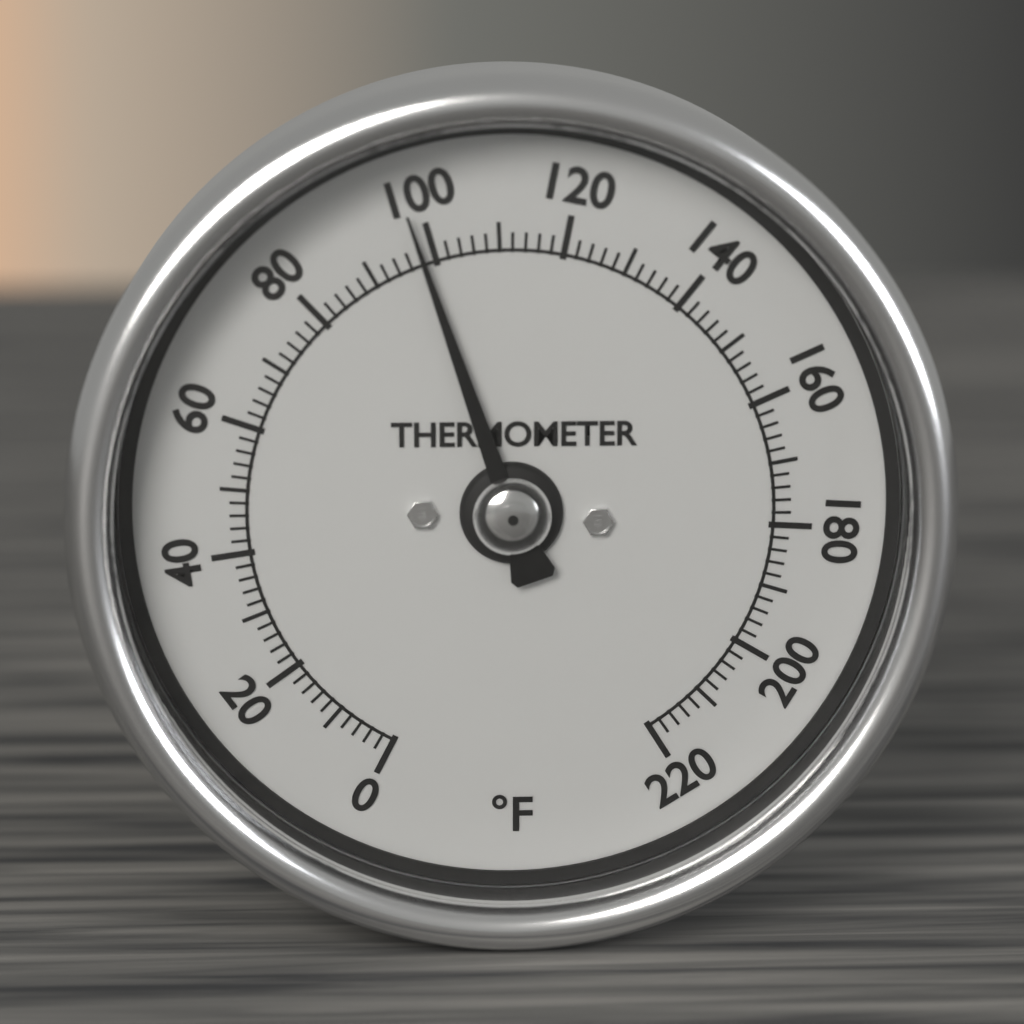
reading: 98 °F
